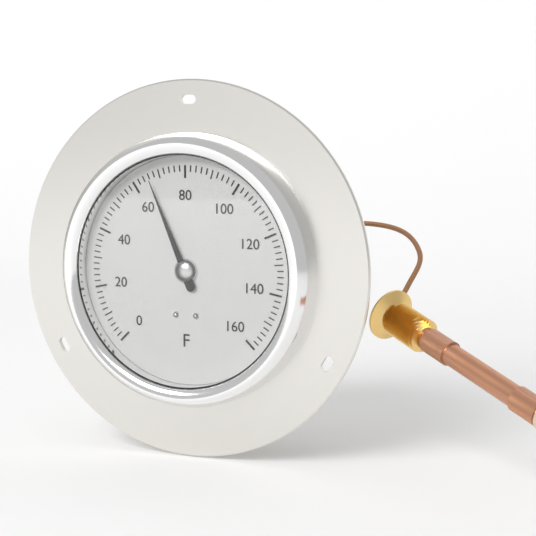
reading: 66 °F
